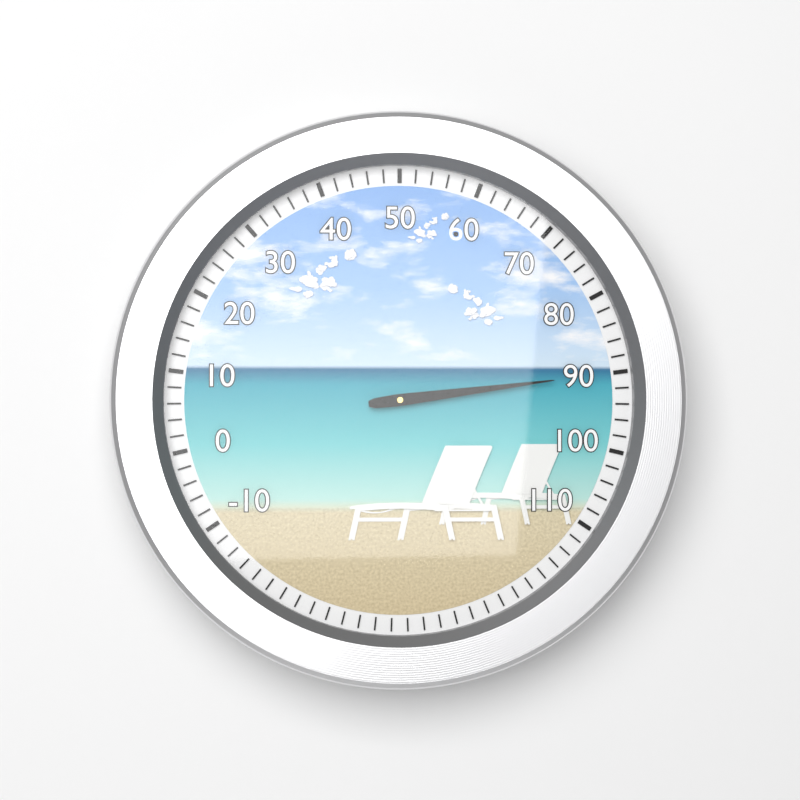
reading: 90 (no unit)
